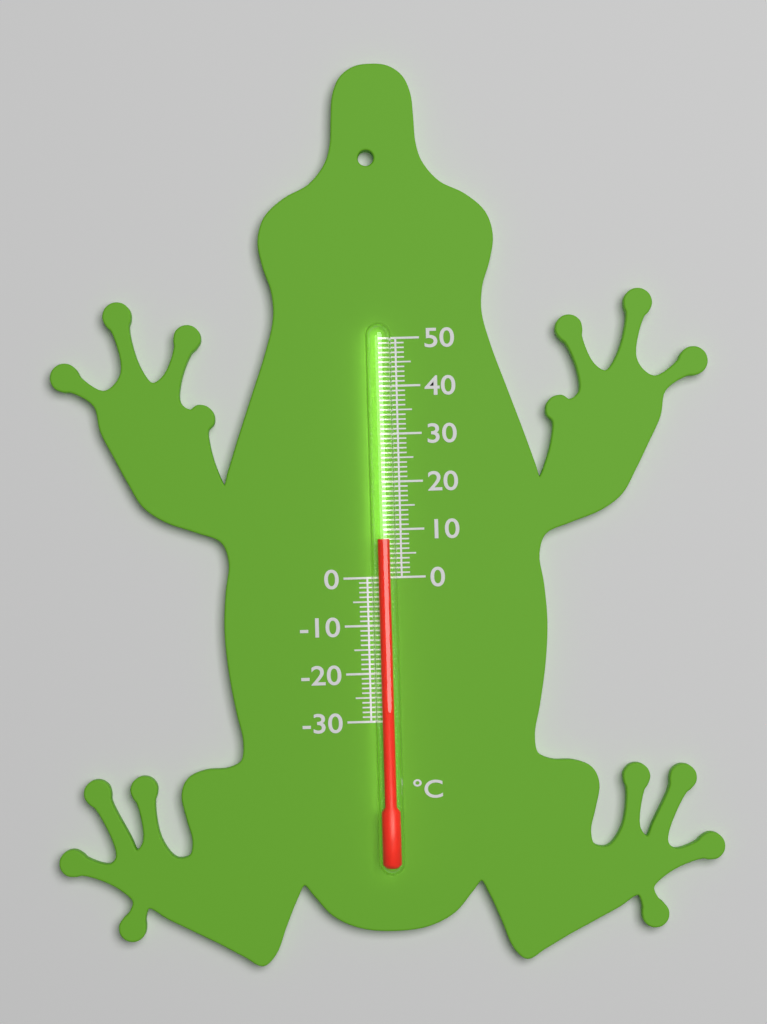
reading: 8 °C
